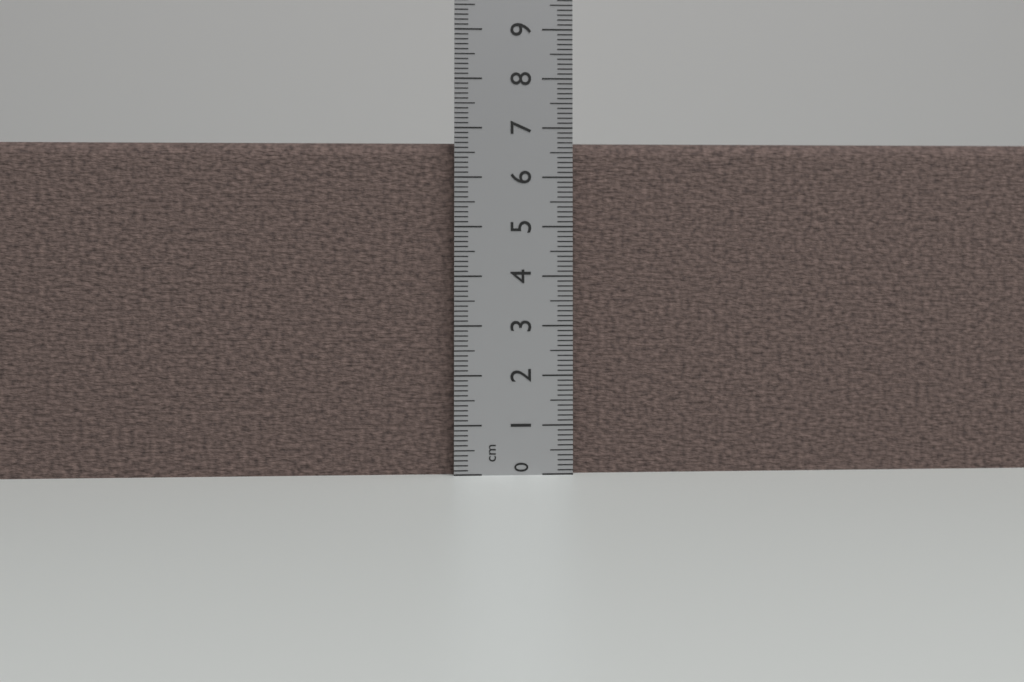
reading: 6.7 cm
